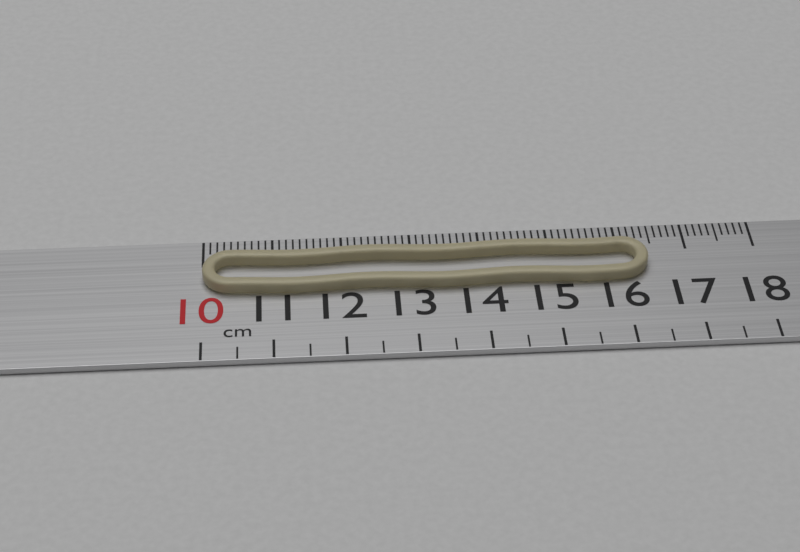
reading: 16.4 cm
